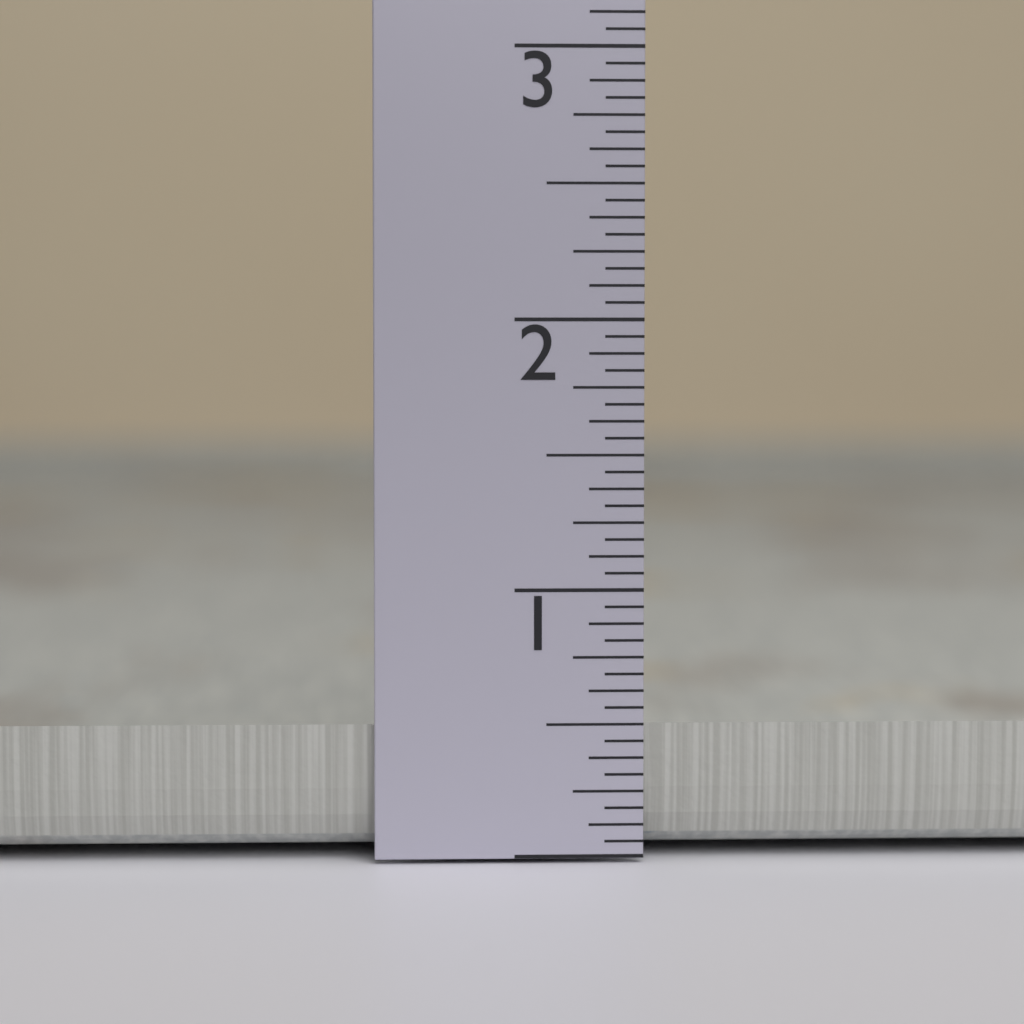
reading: 0.5000 in
